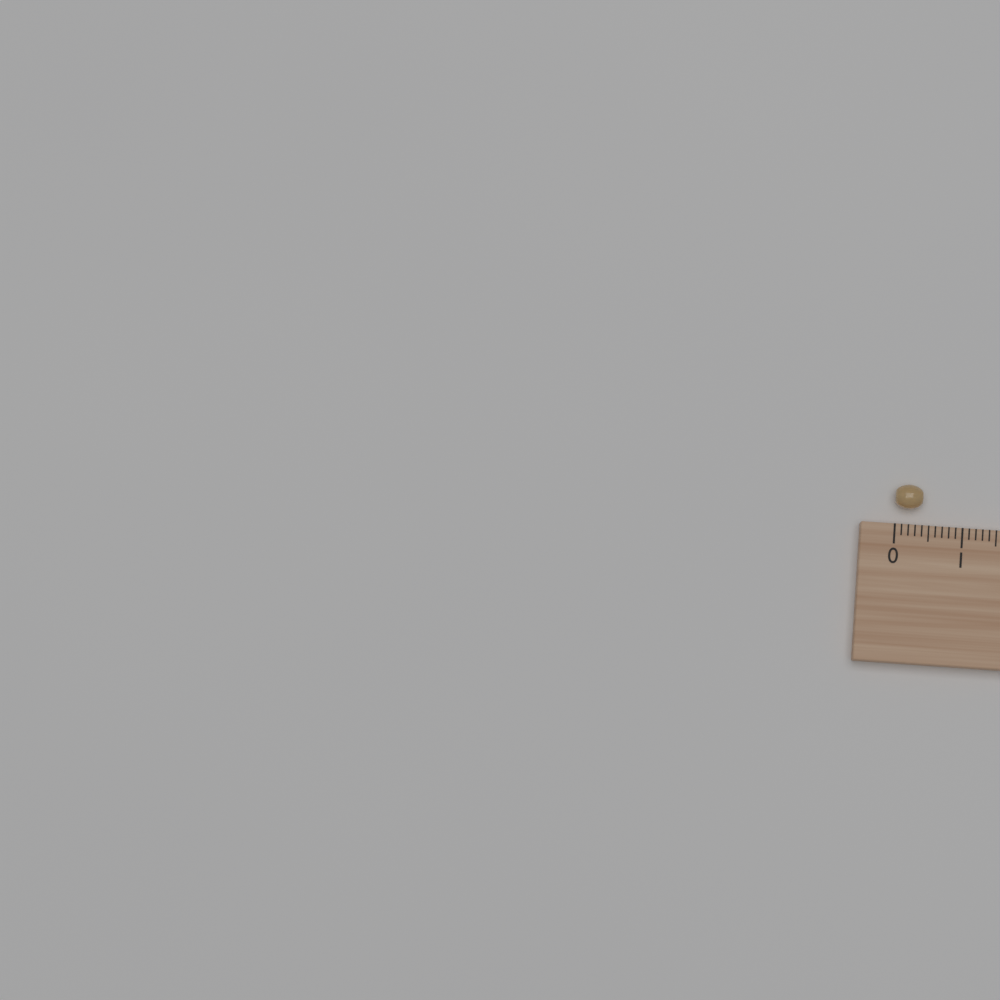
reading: 0.4 (no unit)
